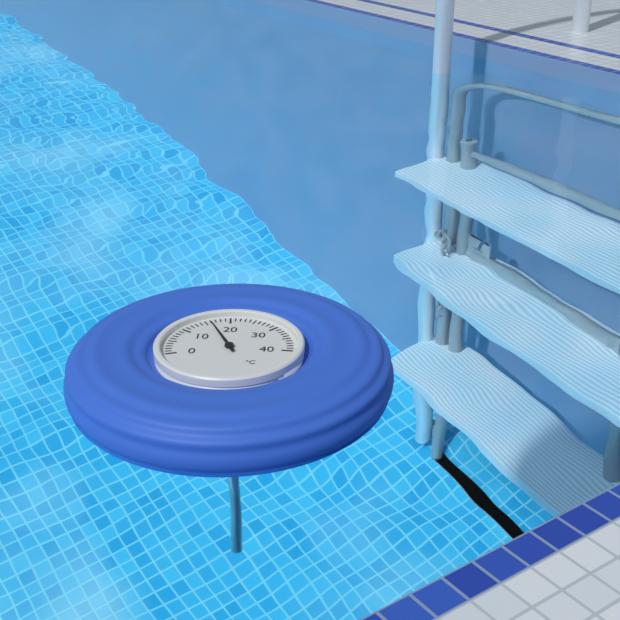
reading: 16 °C
